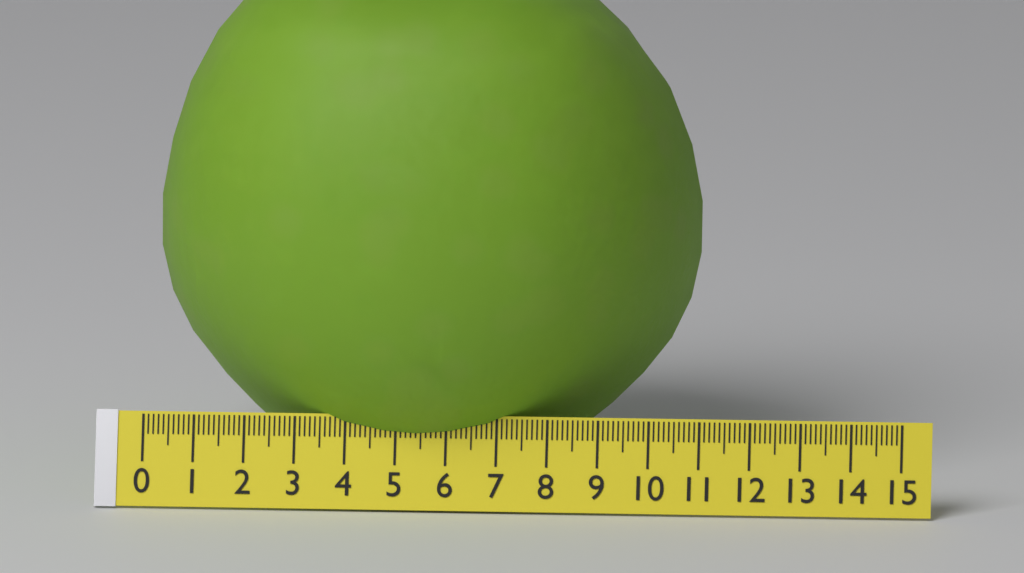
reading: 10.8 (no unit)
